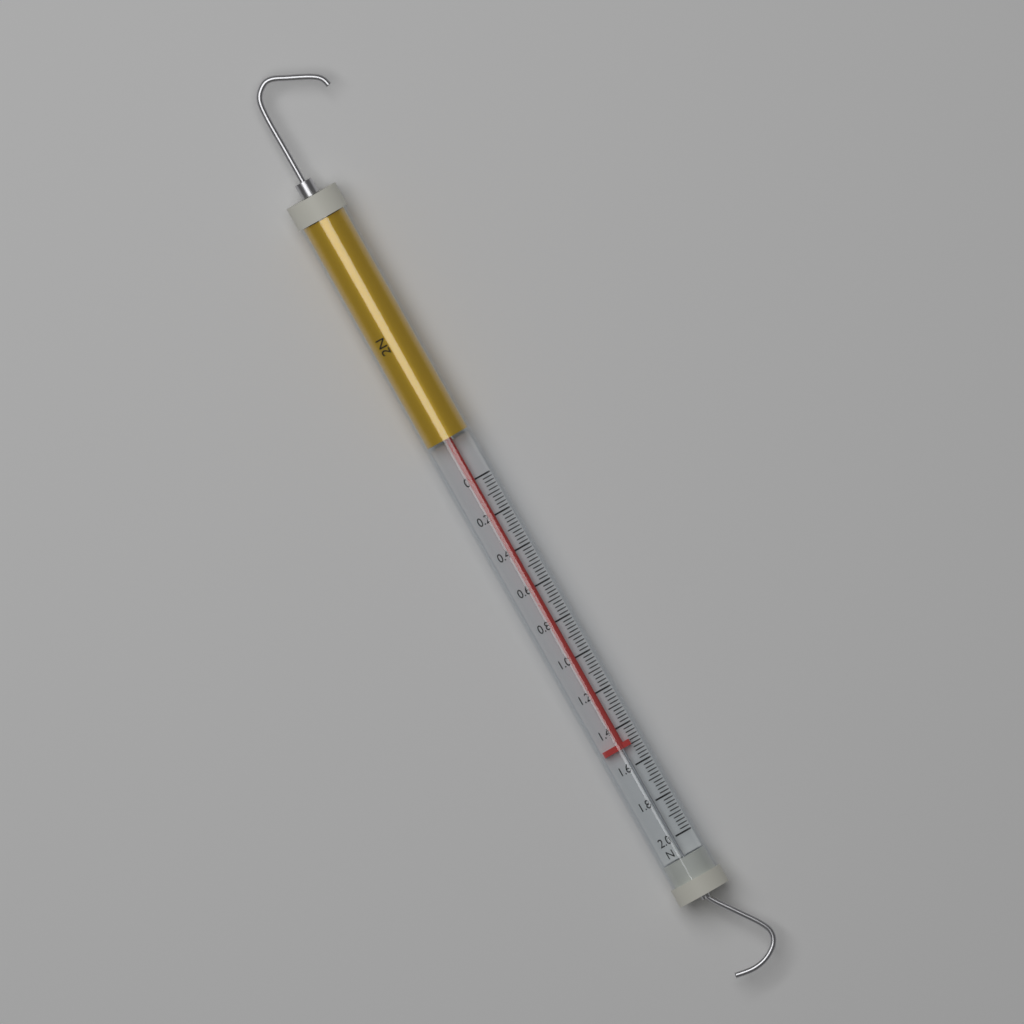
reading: 1.50 N
